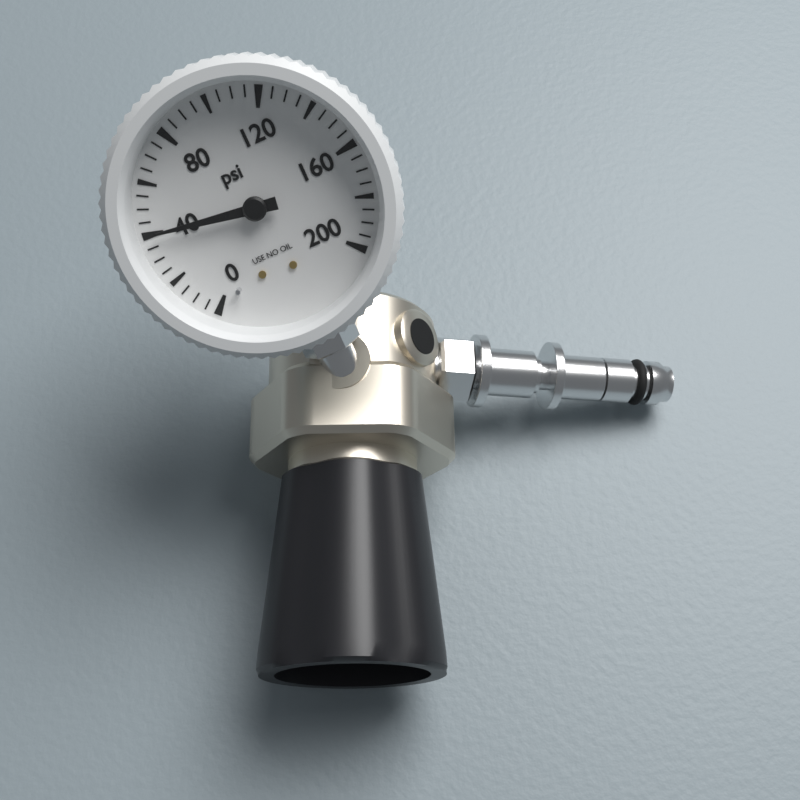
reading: 40 psi
